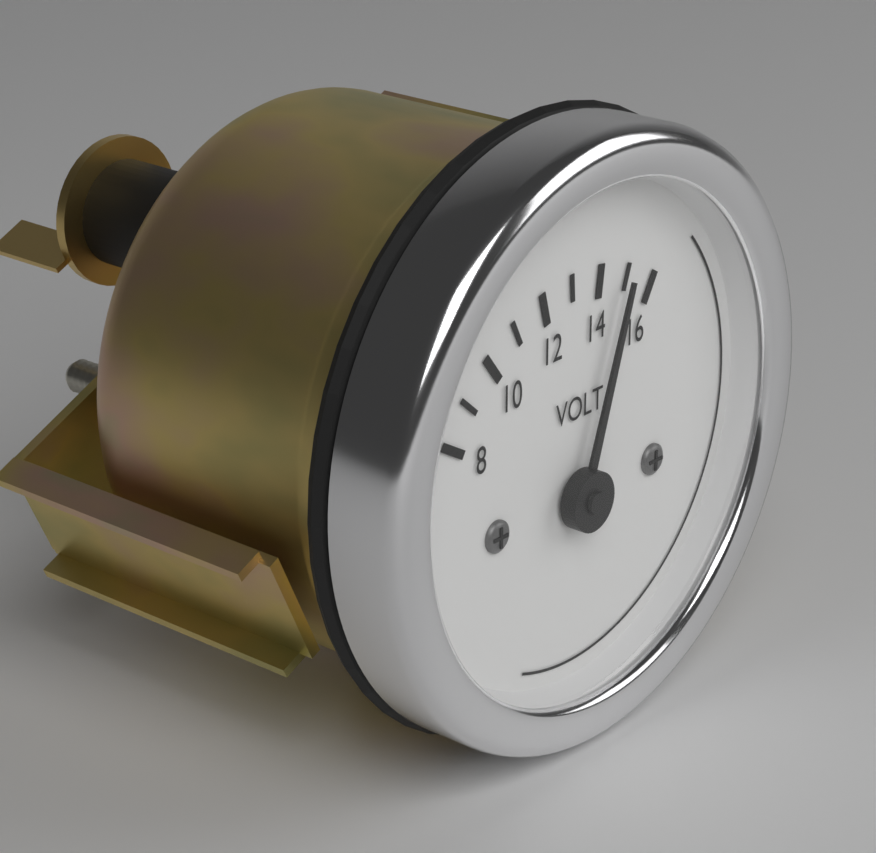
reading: 15 V
